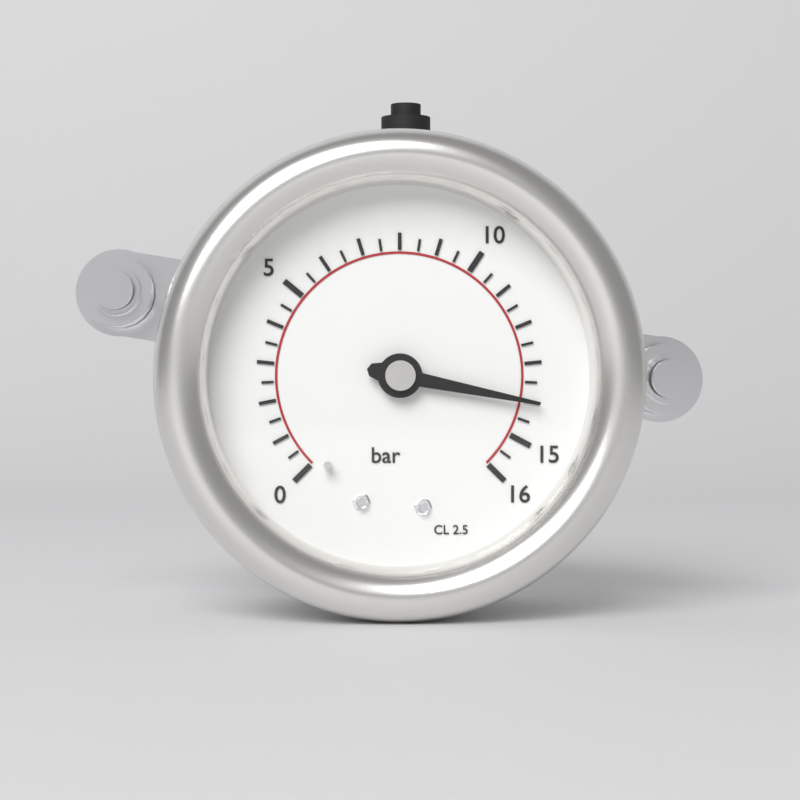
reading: 14.0 bar
